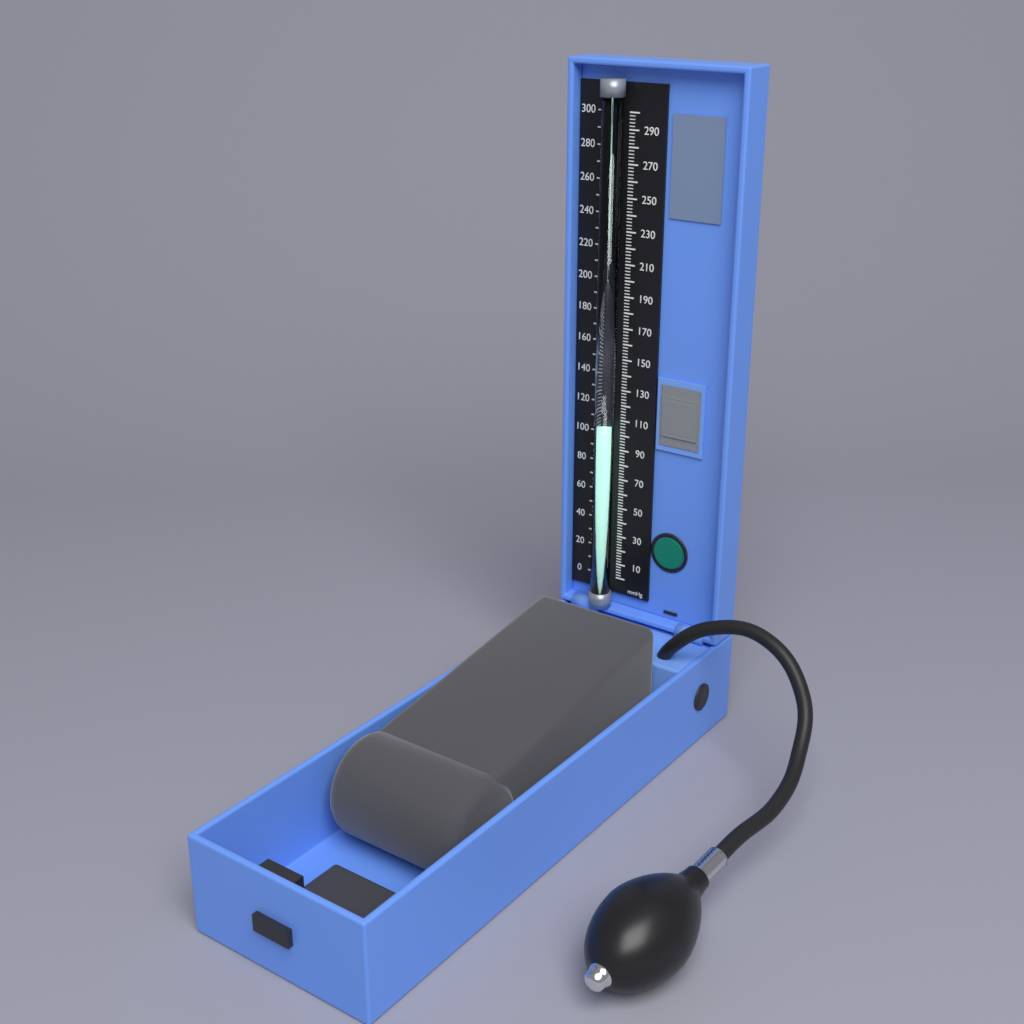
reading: 108 mmHg
